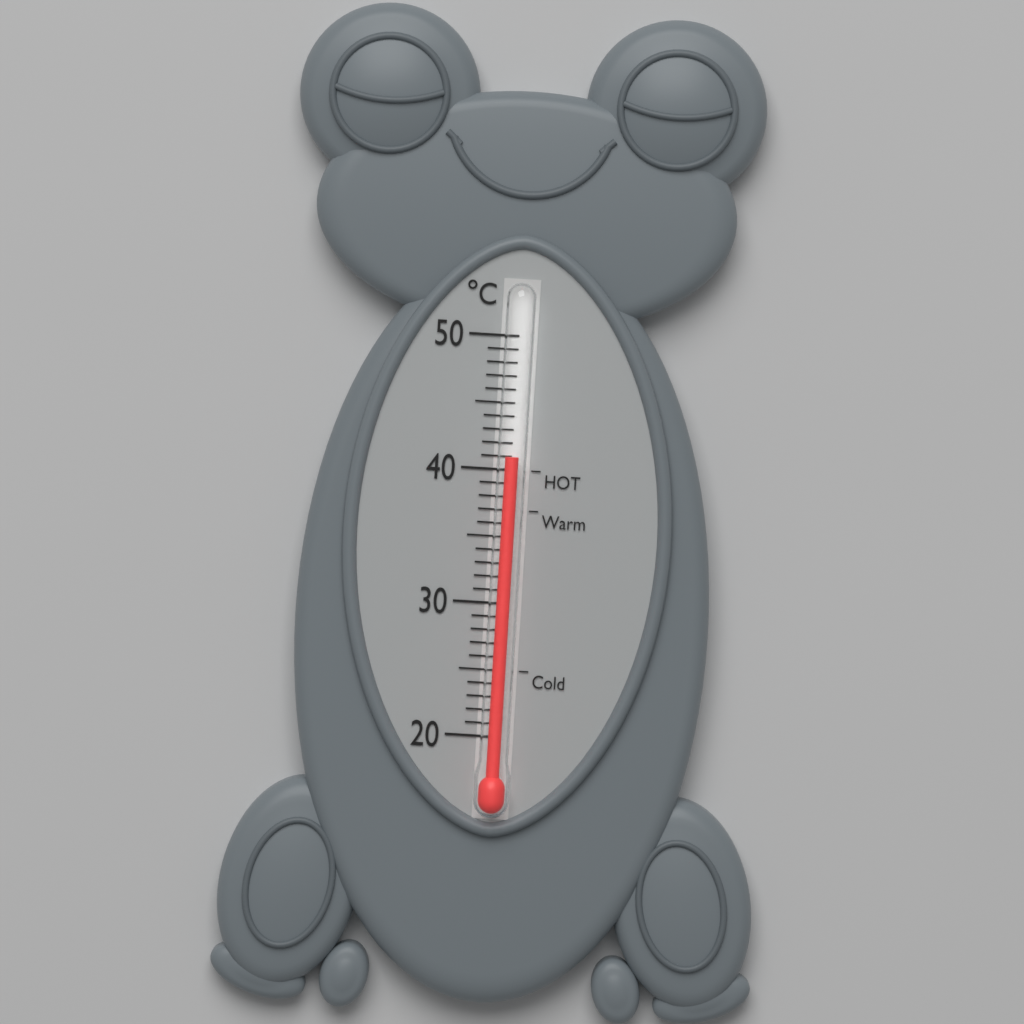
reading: 41 °C
